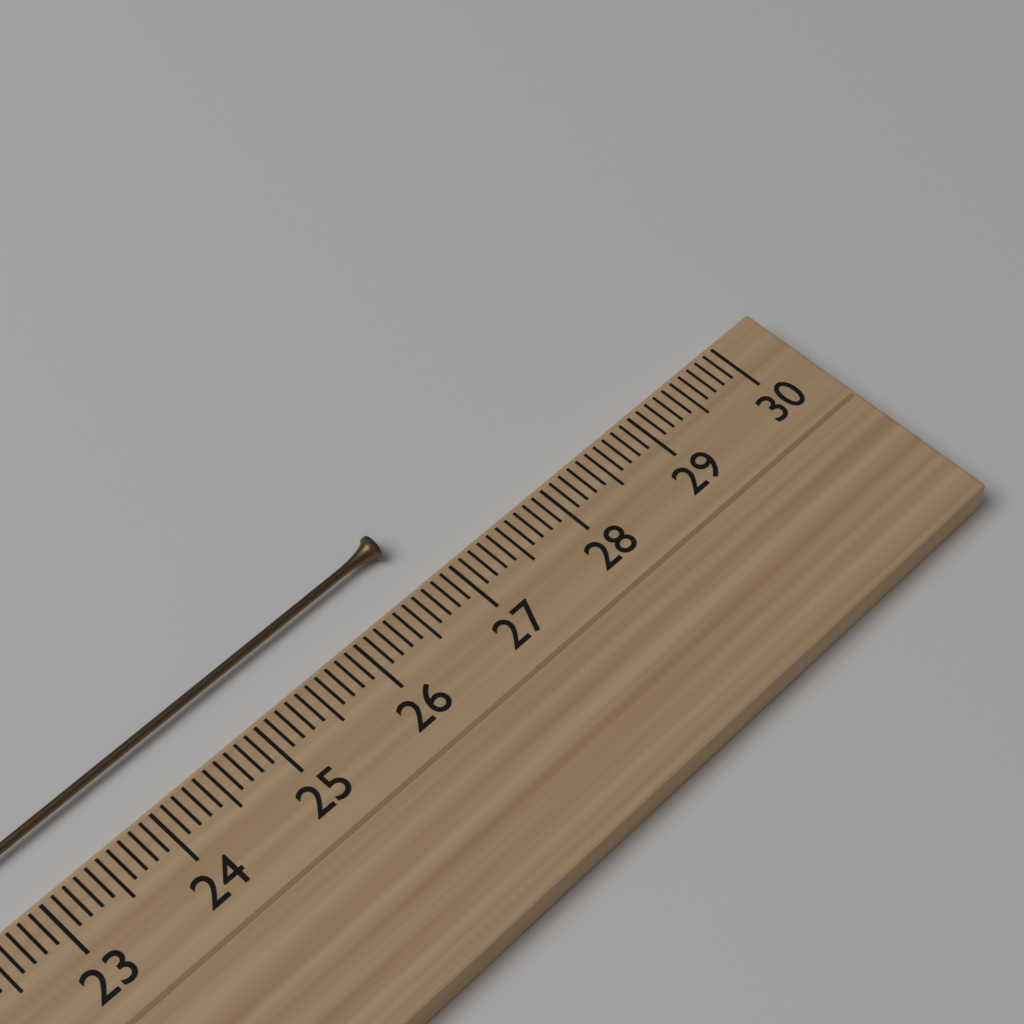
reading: 26.8 cm
